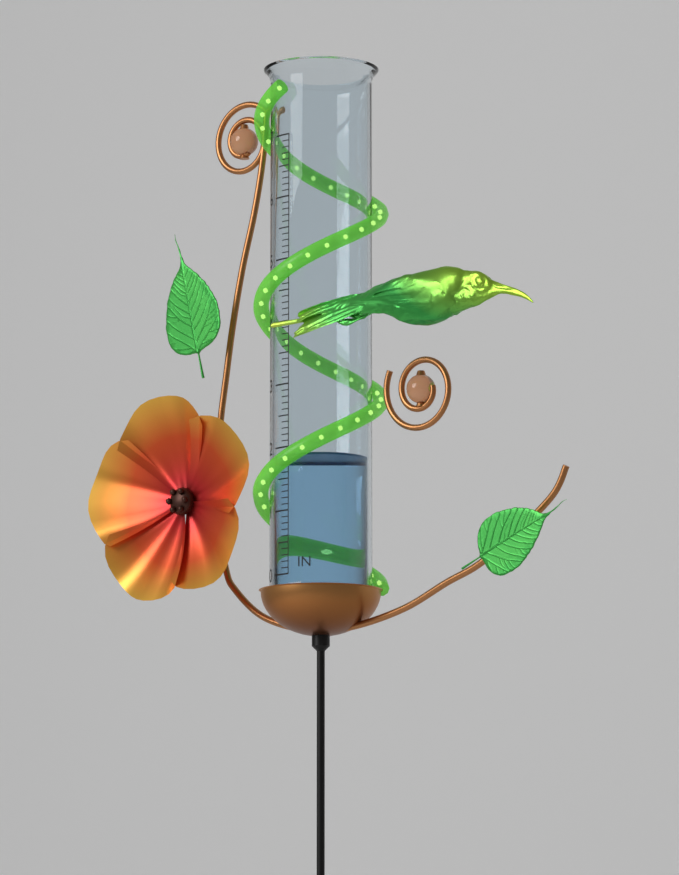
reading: 1.9 in
